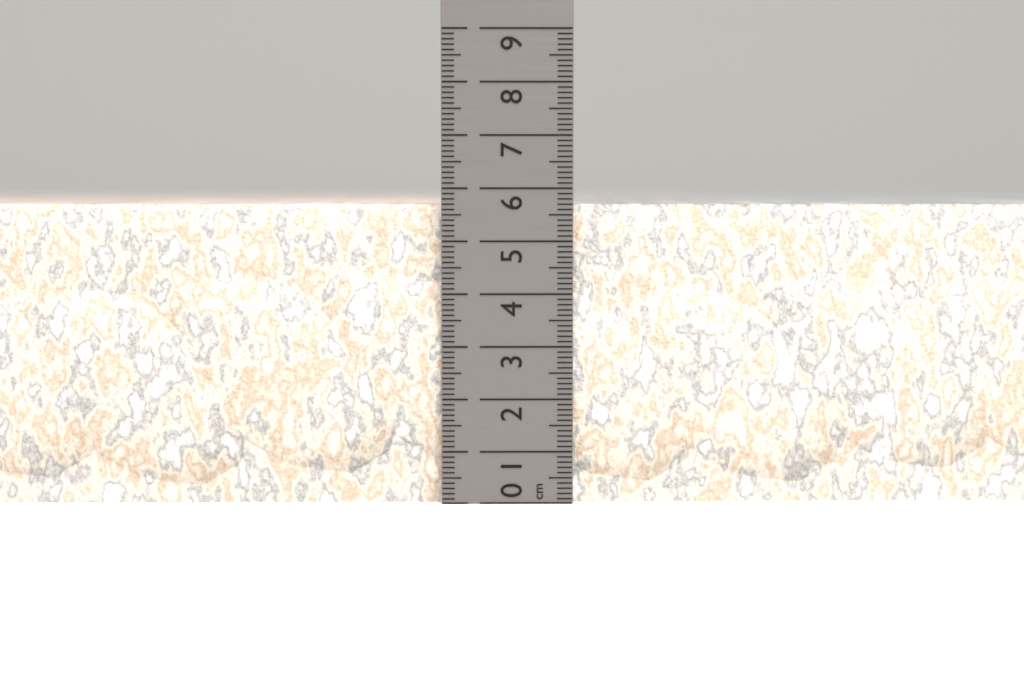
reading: 5.7 cm
